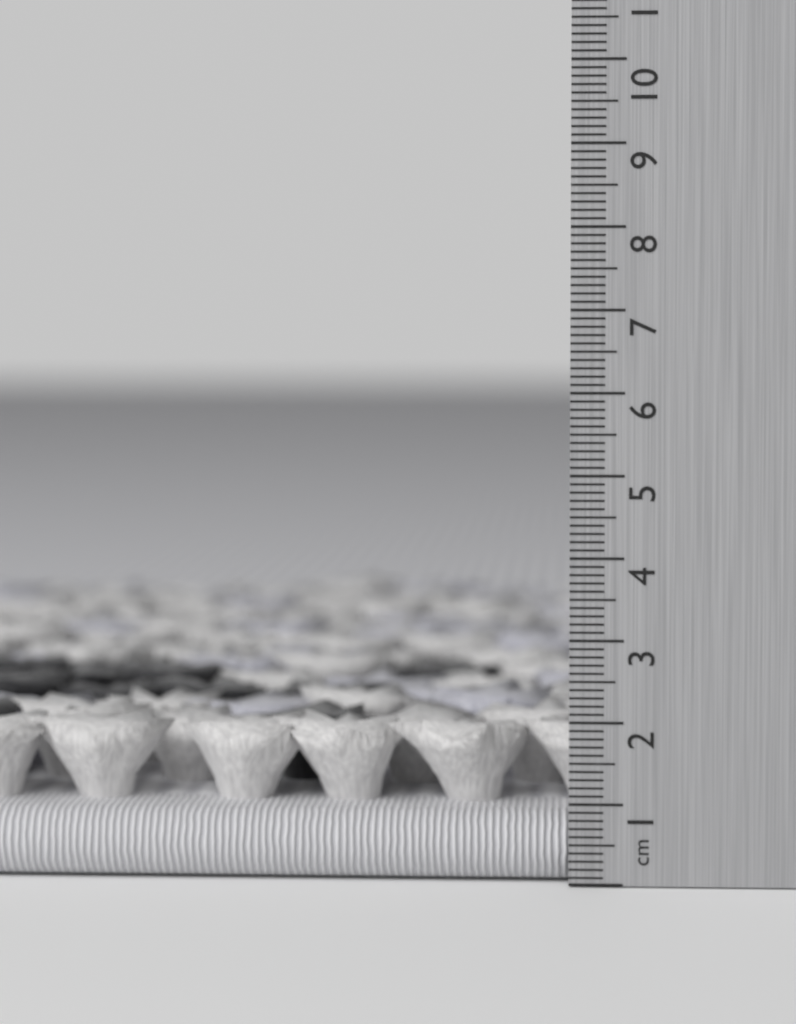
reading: 1.9 cm
